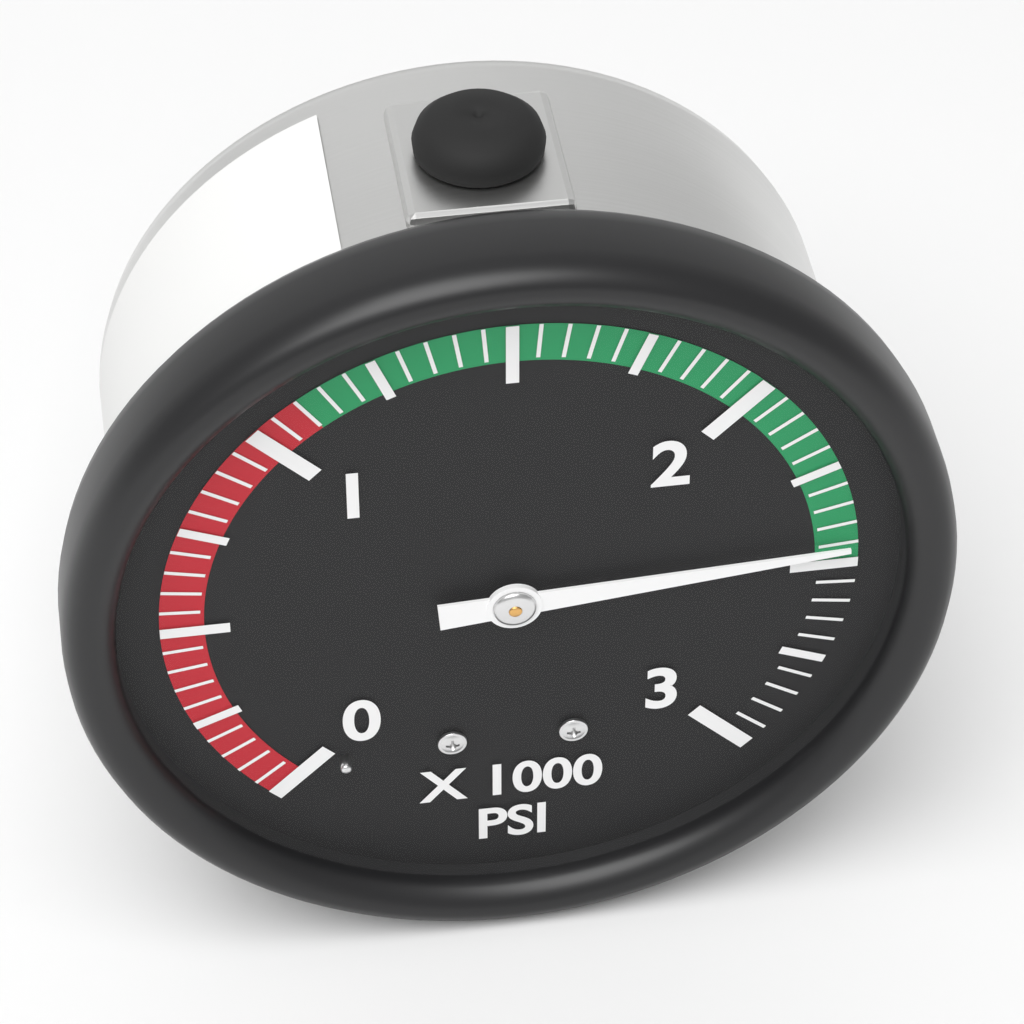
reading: 2450 psi
